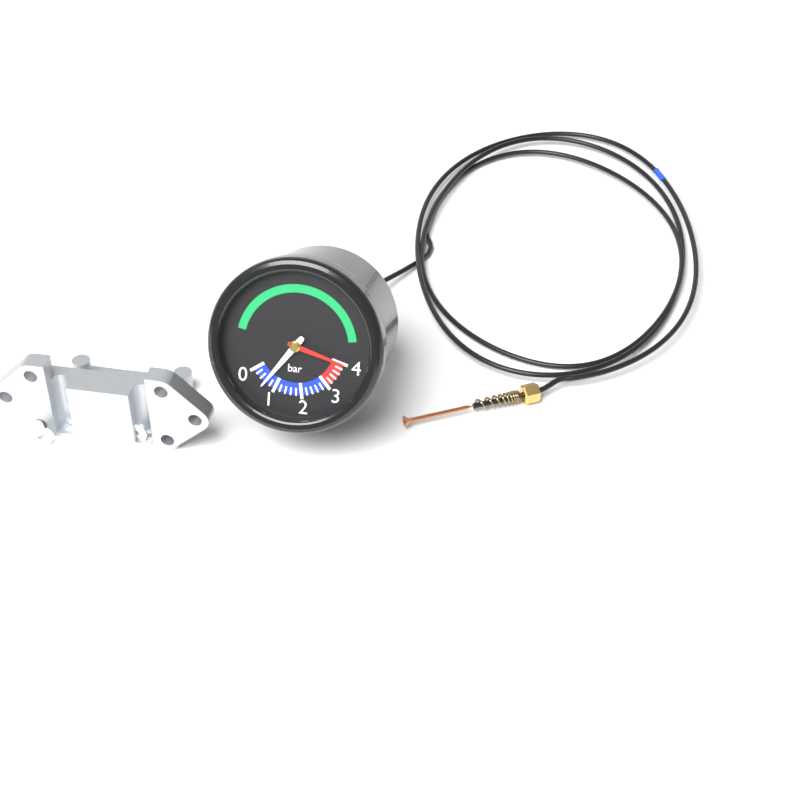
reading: 0.6 bar
